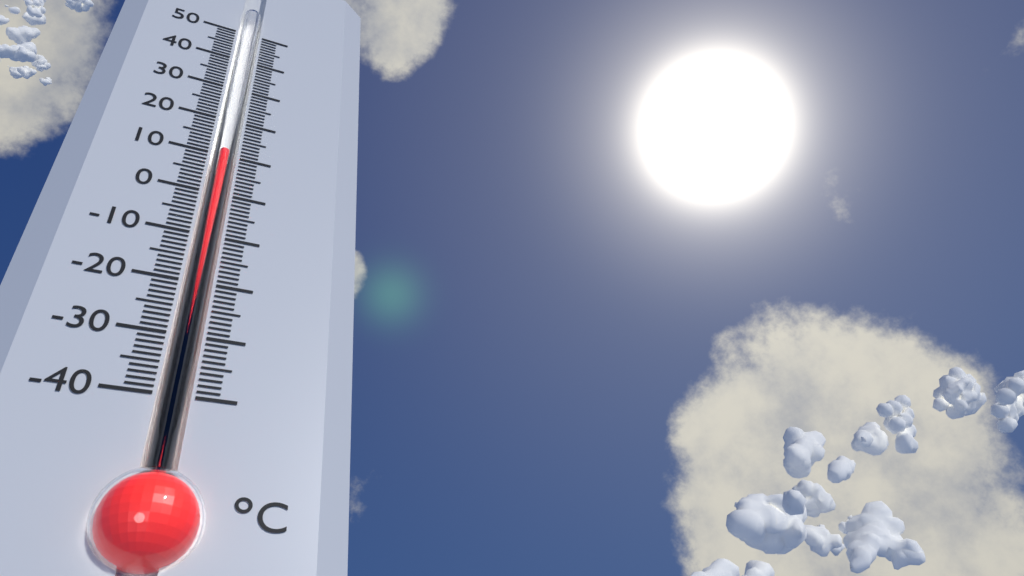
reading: 11 °C
